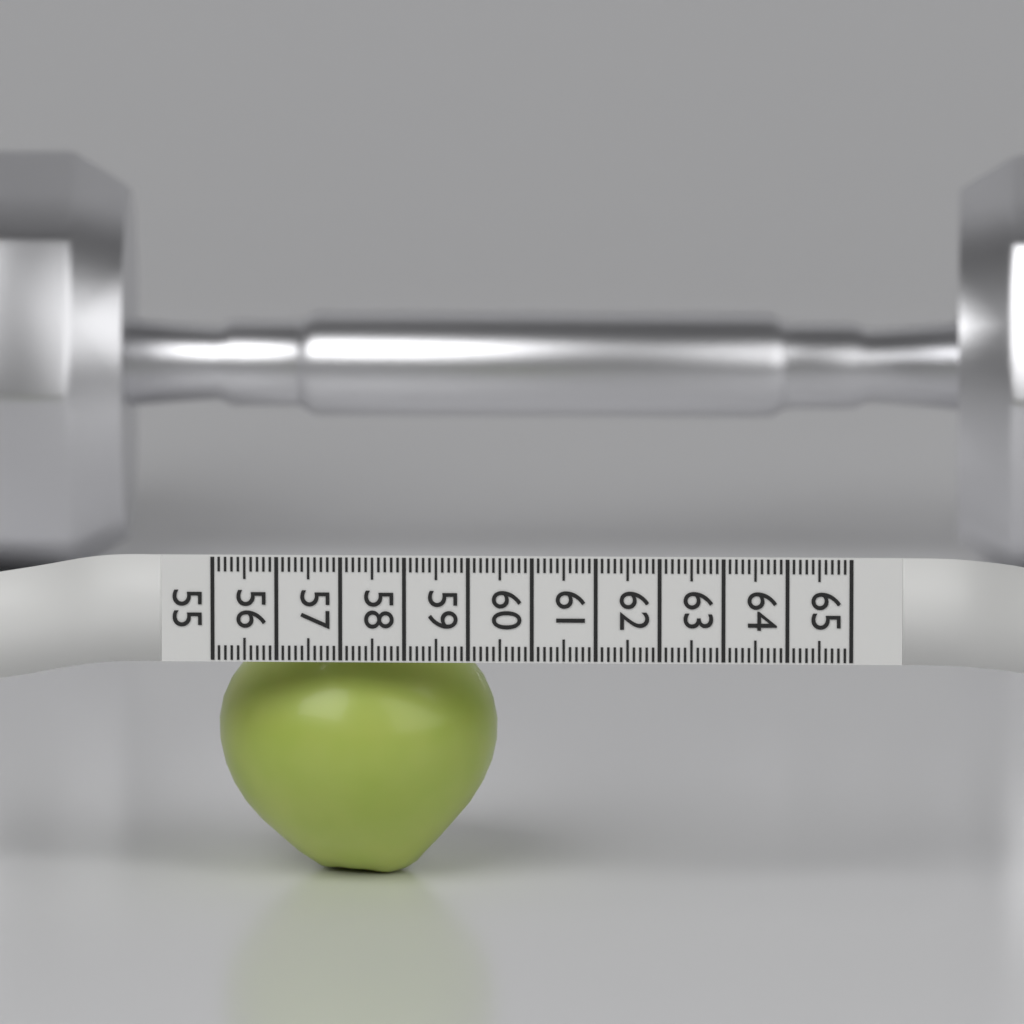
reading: 59.4 (no unit)
